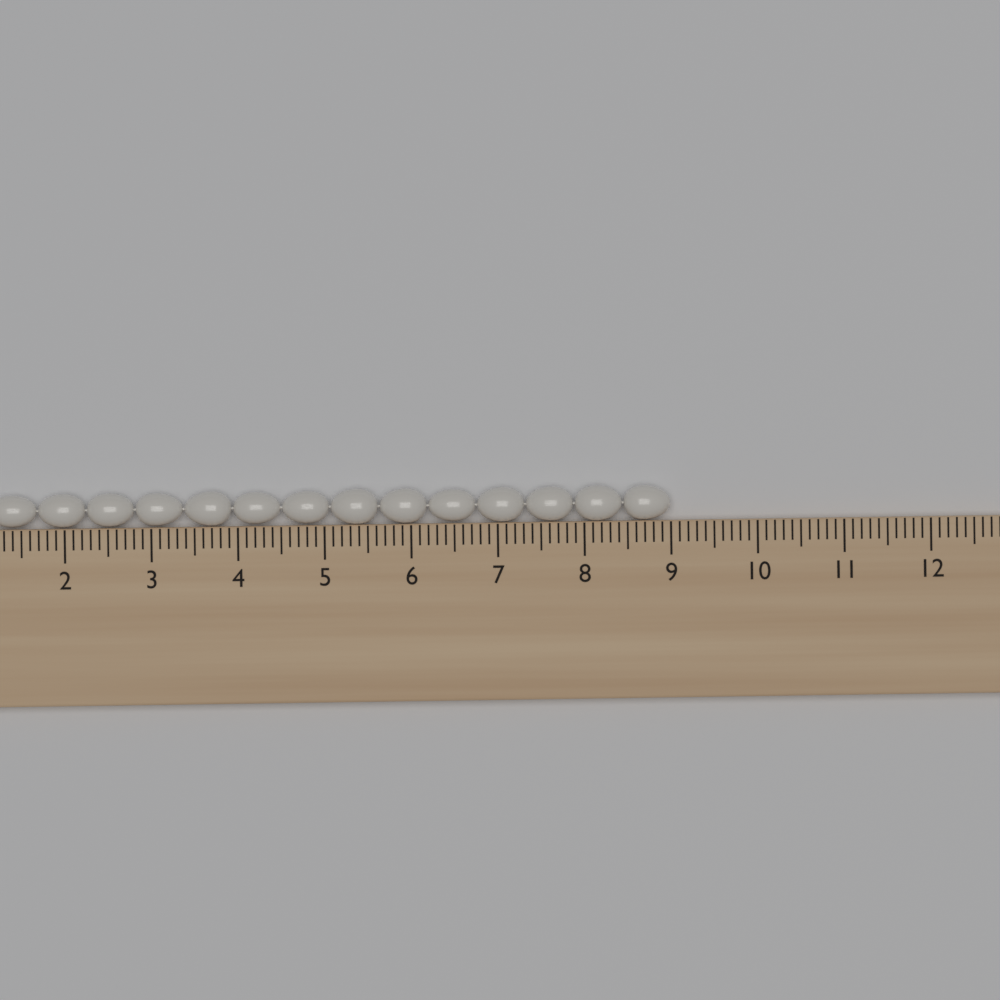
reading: 9.0 cm
